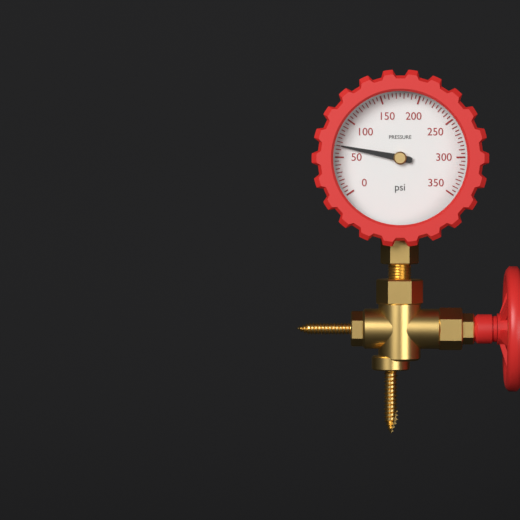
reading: 65 psi
